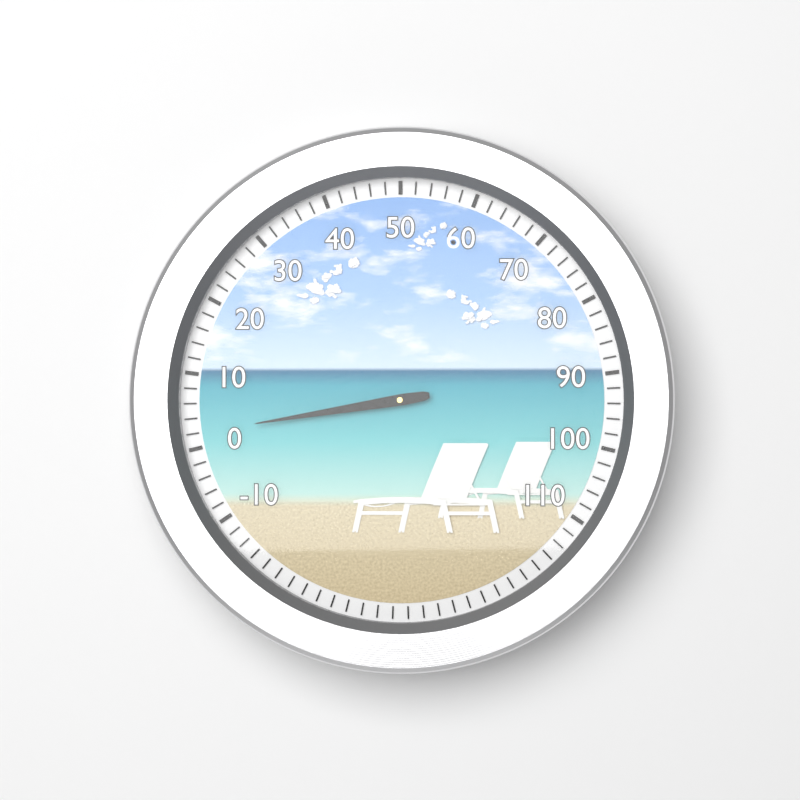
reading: 2 (no unit)
